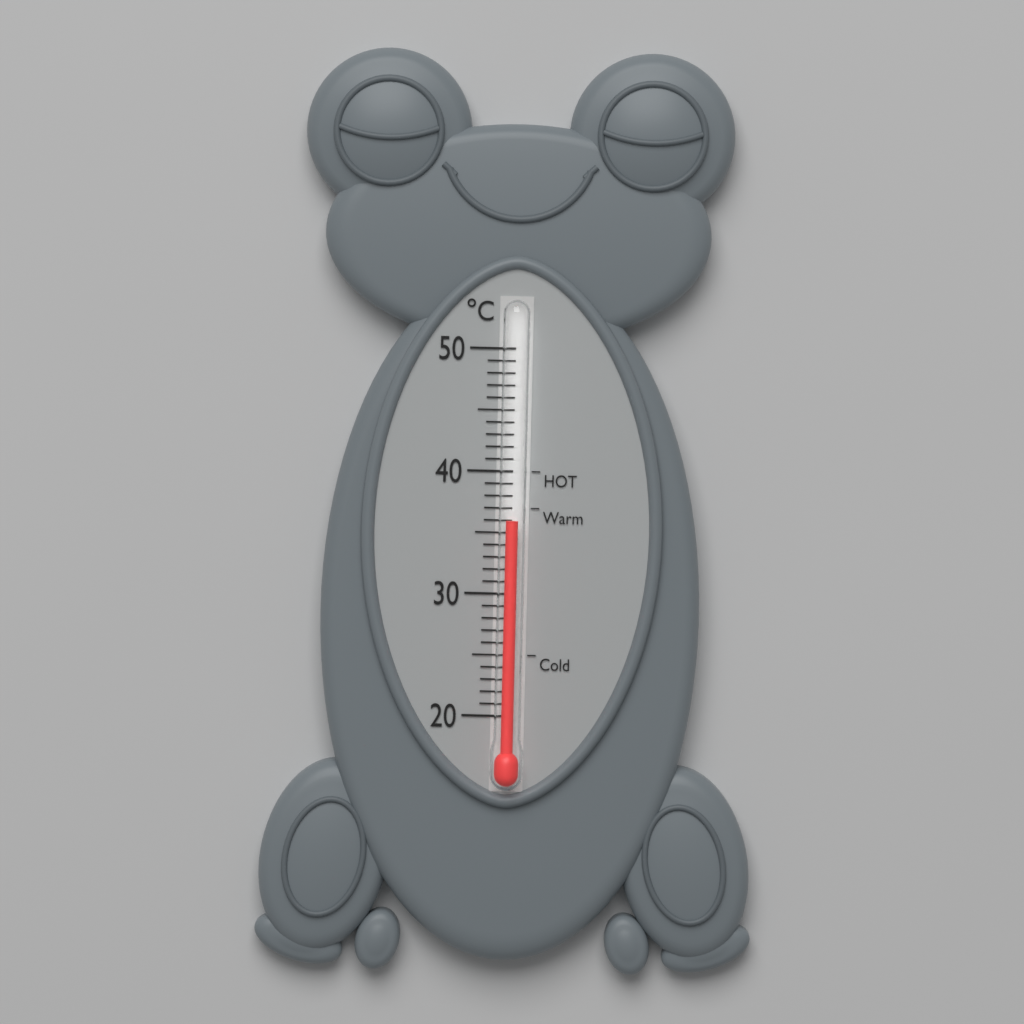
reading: 36 °C
